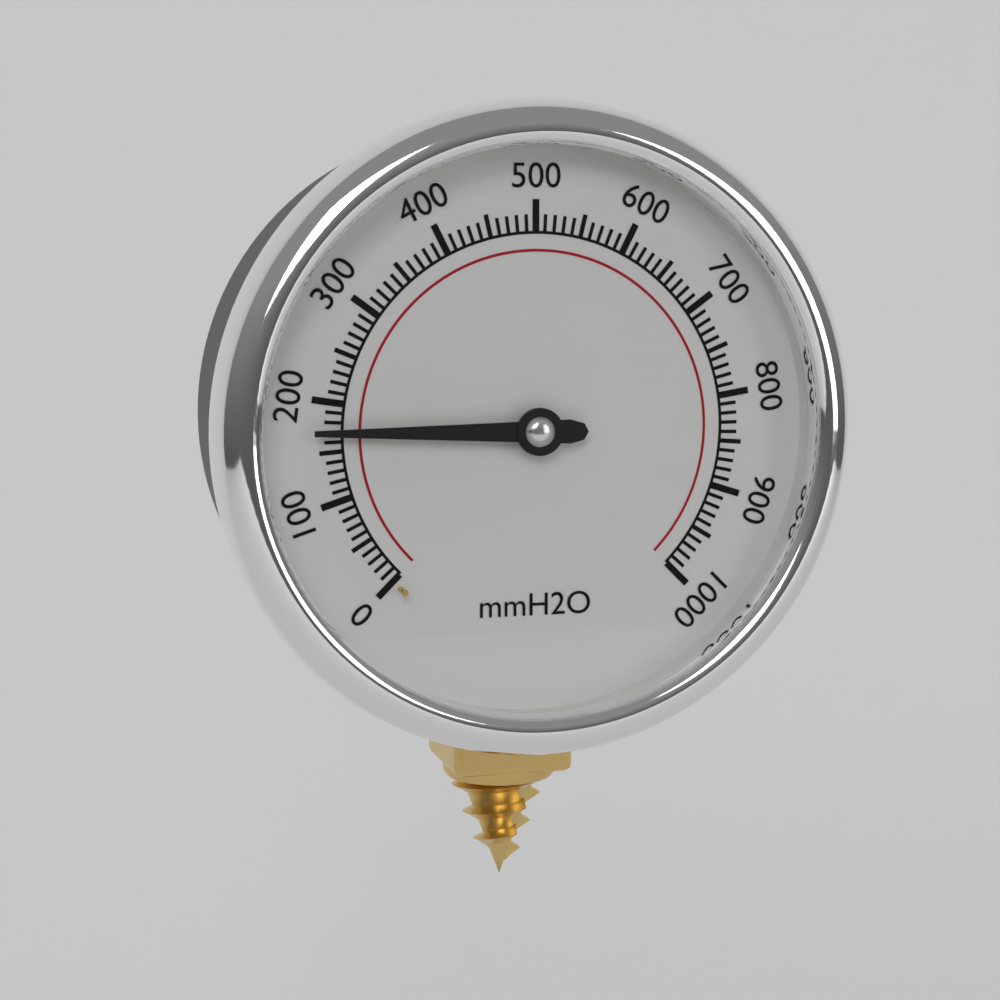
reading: 170 mmH2O
